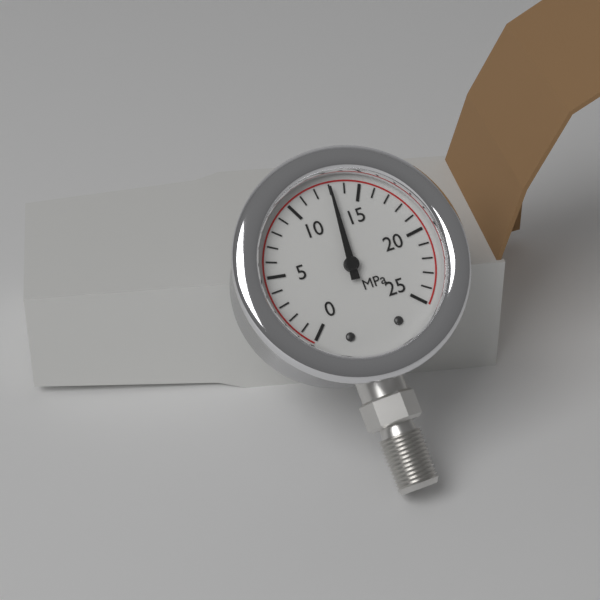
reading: 13 MPa
